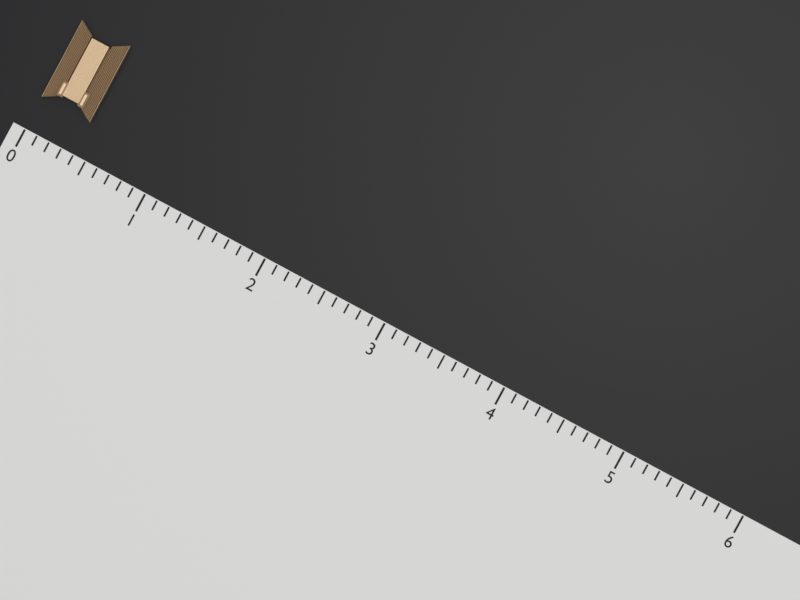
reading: 0.4 (no unit)
